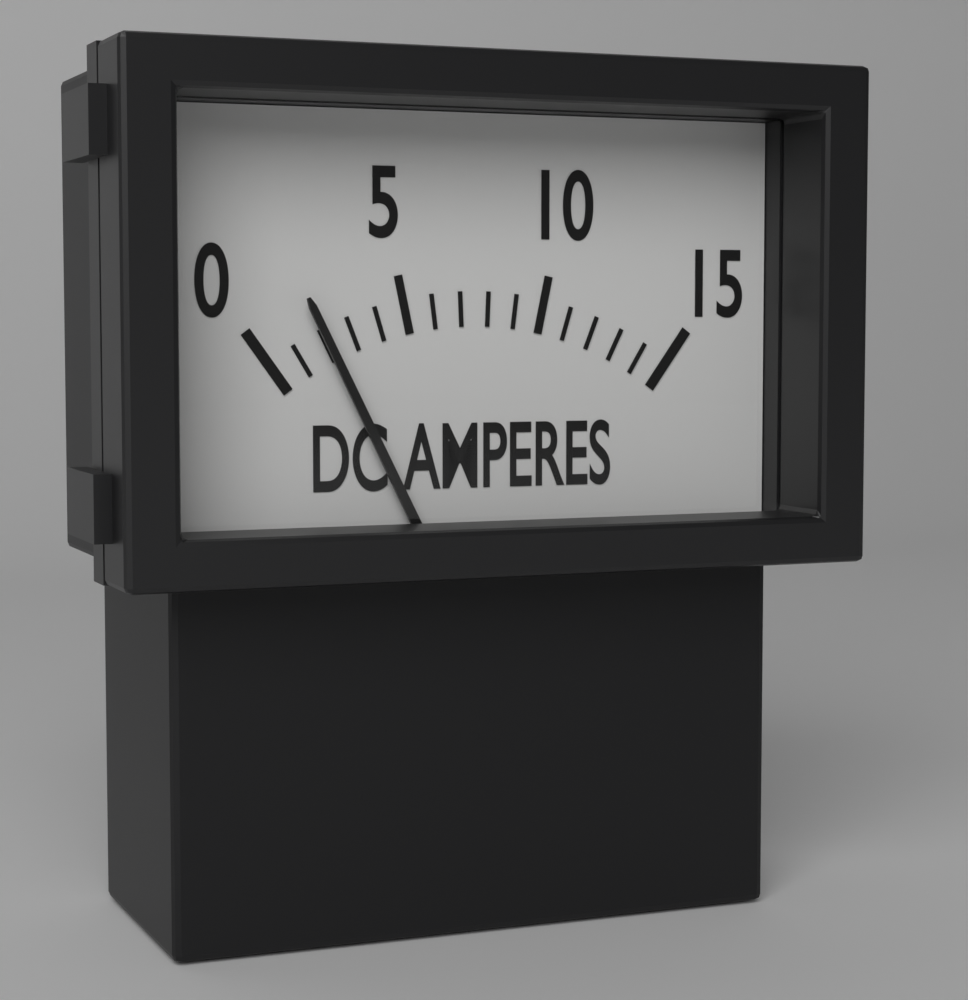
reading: 2 A
